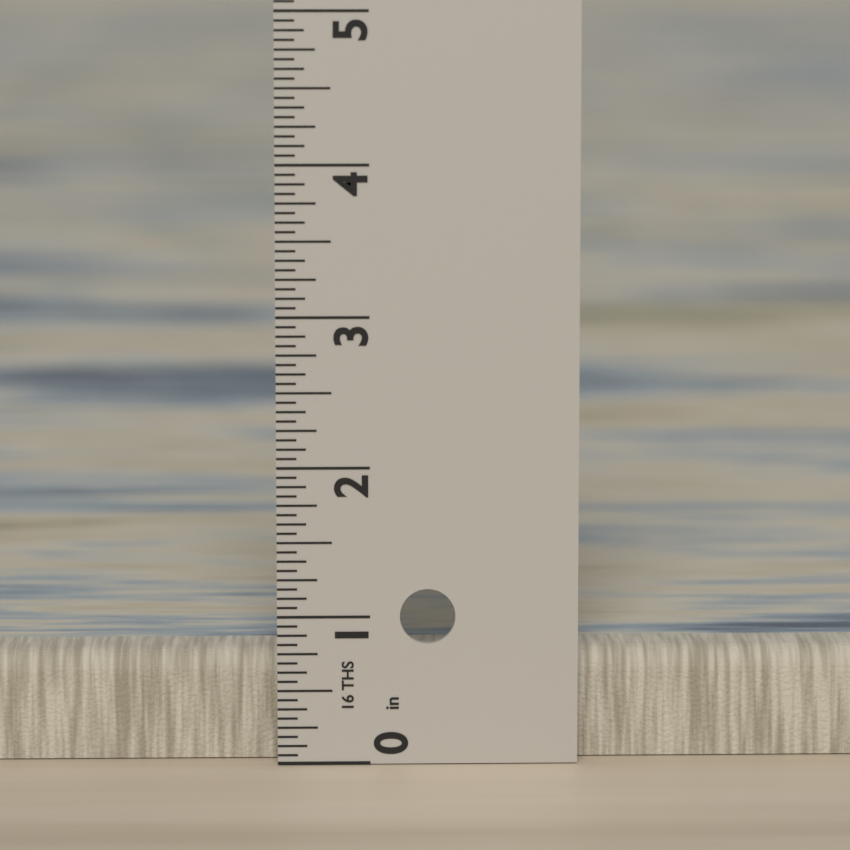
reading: 0.7500 in
